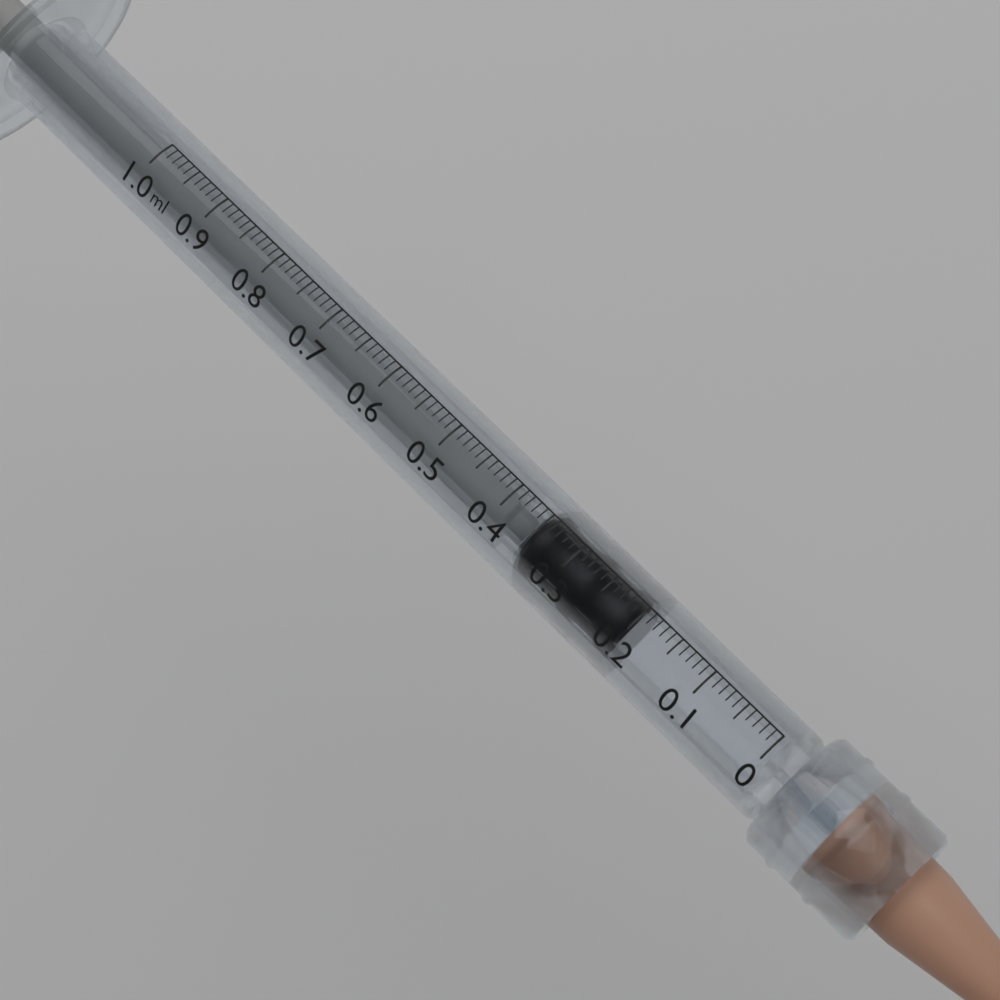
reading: 0.20 ml
